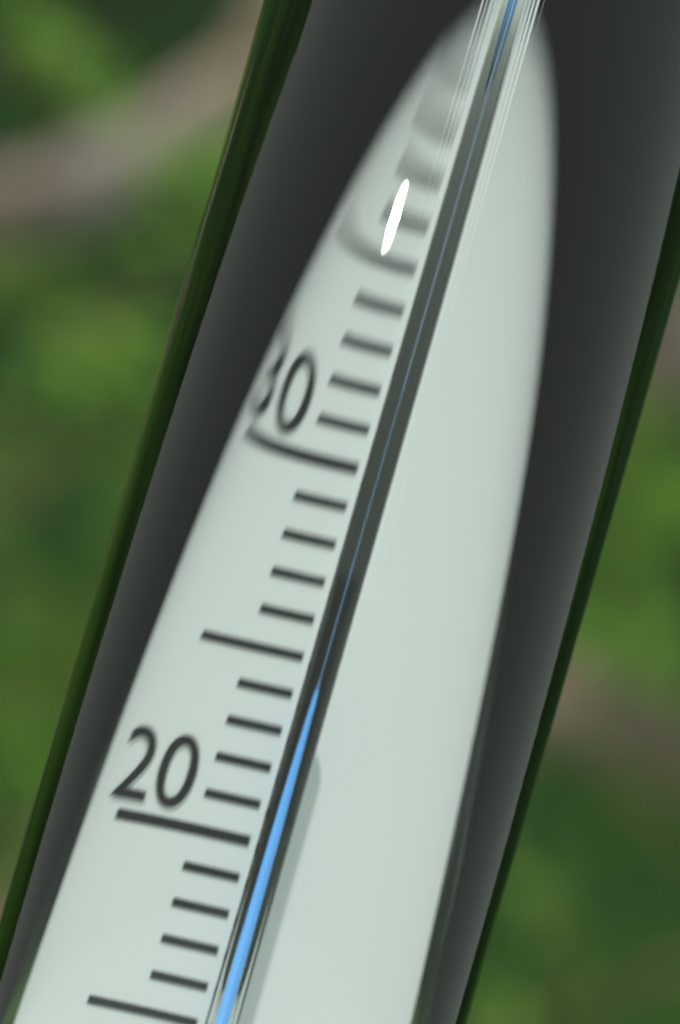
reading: 24 °C
